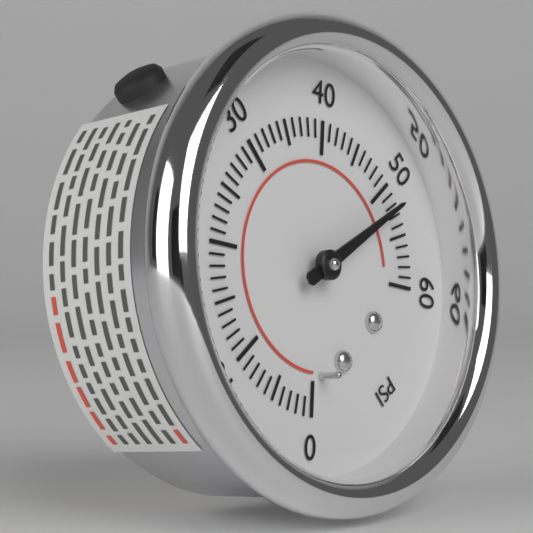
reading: 52 psi
